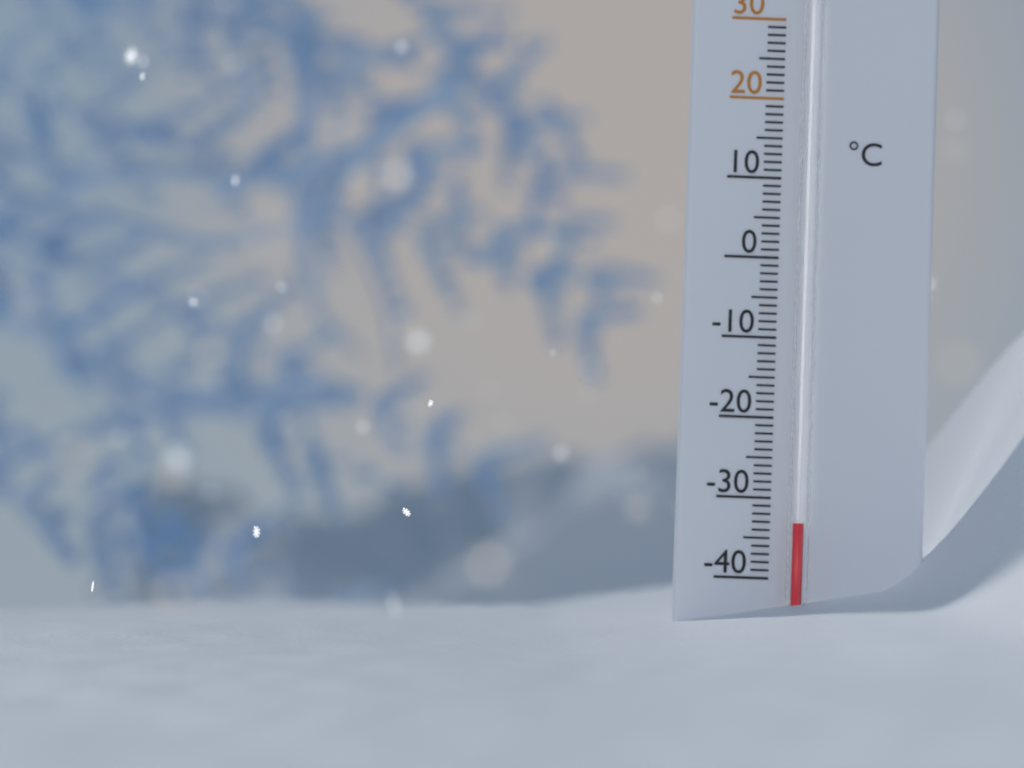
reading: -33 °C
